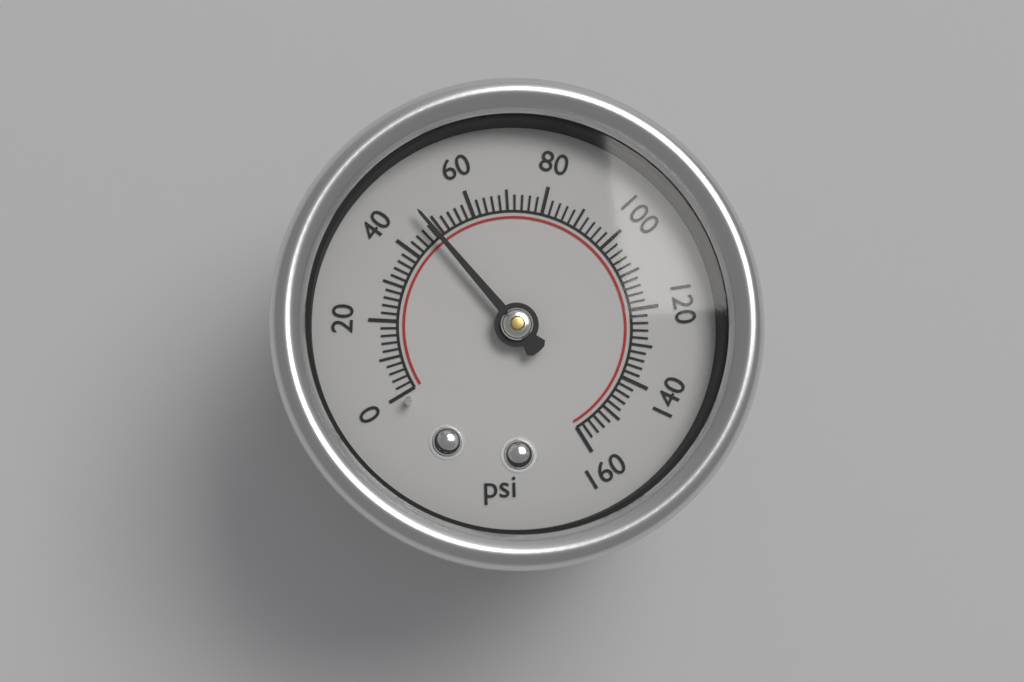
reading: 48 psi
